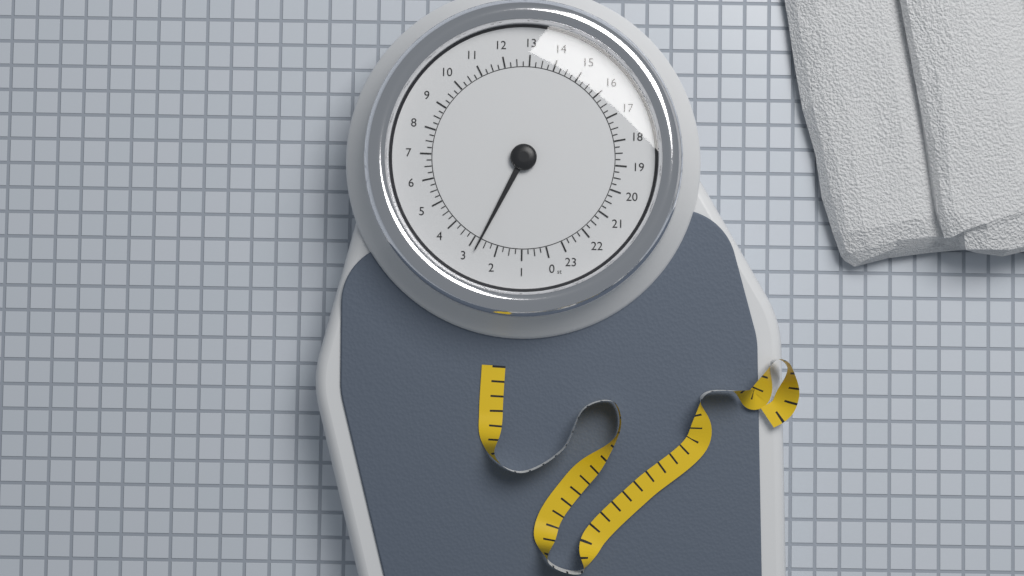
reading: 2.75 st
